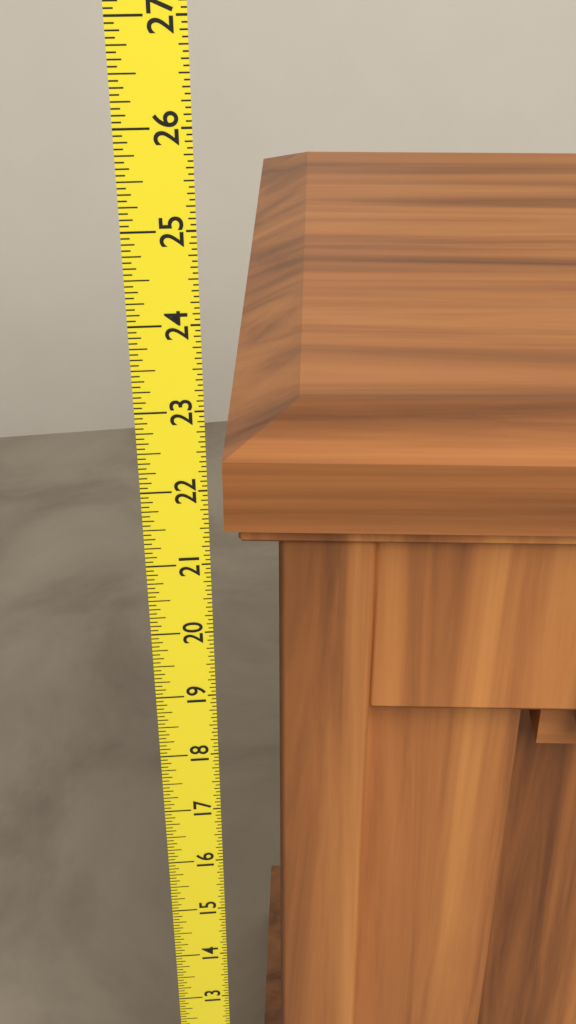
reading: 22.5625 (no unit)
